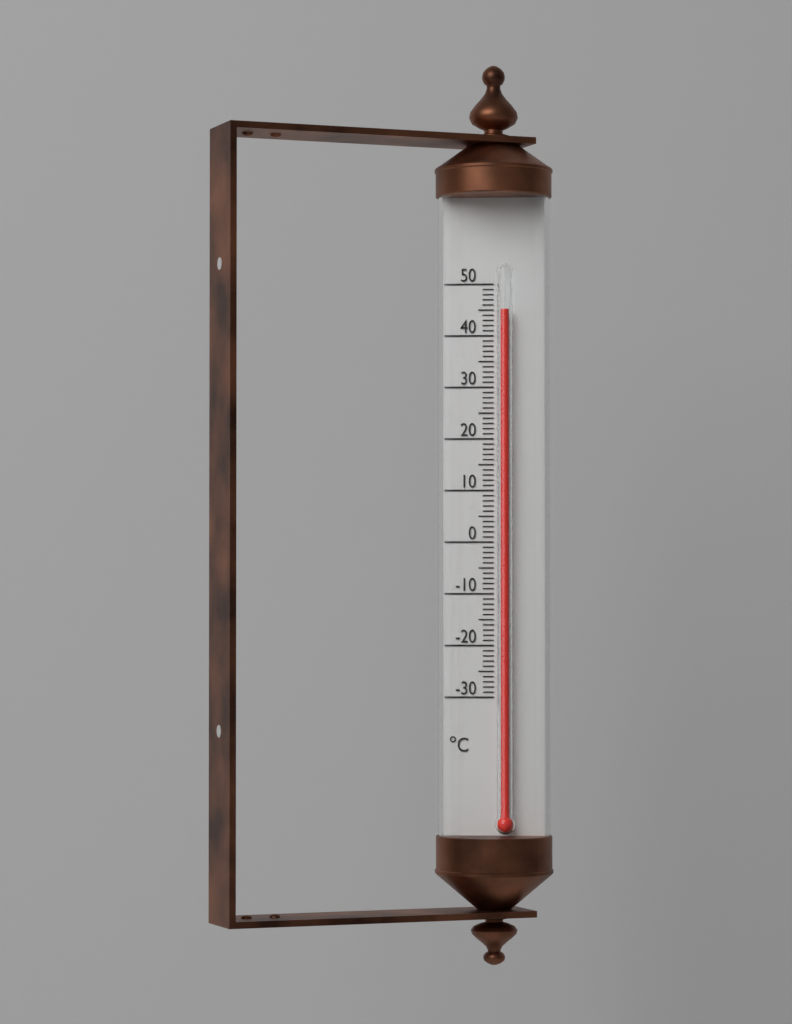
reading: 45 °C
